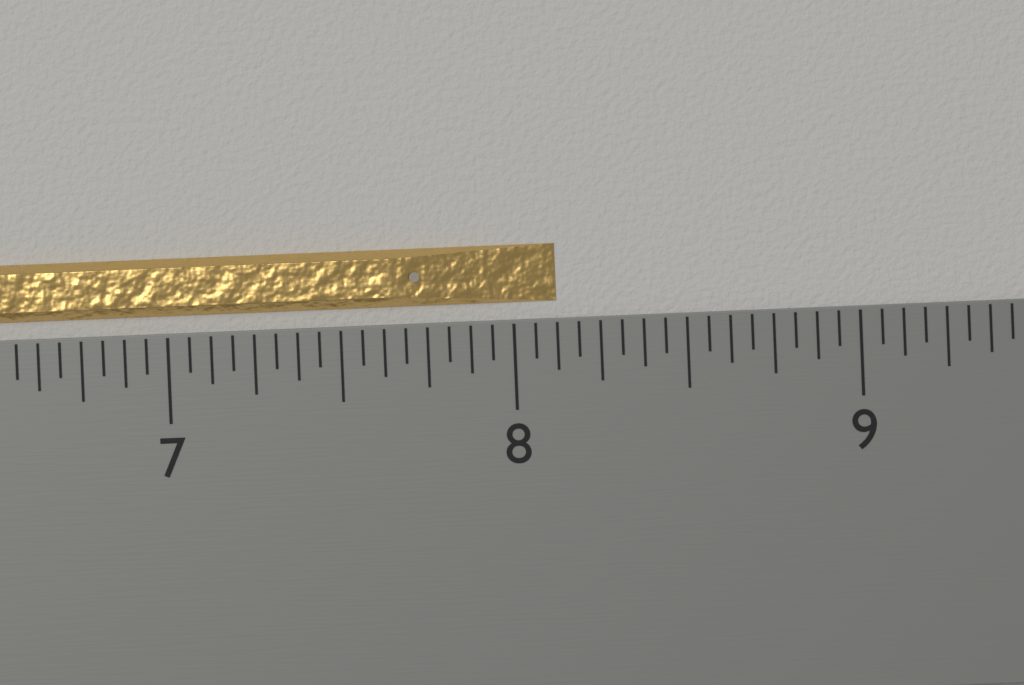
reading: 8.1250 inch
